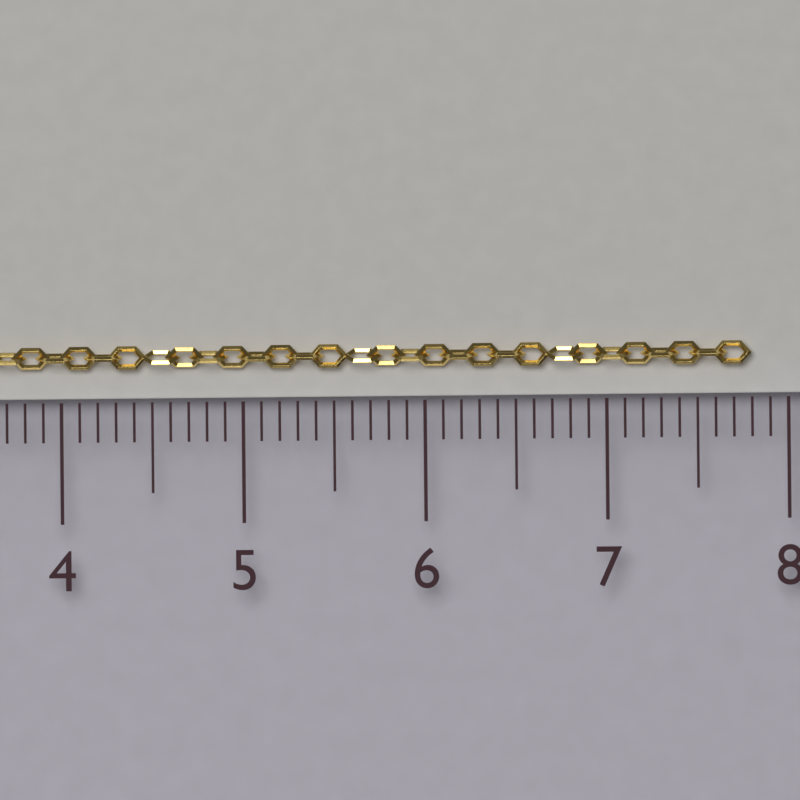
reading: 7.8 cm
